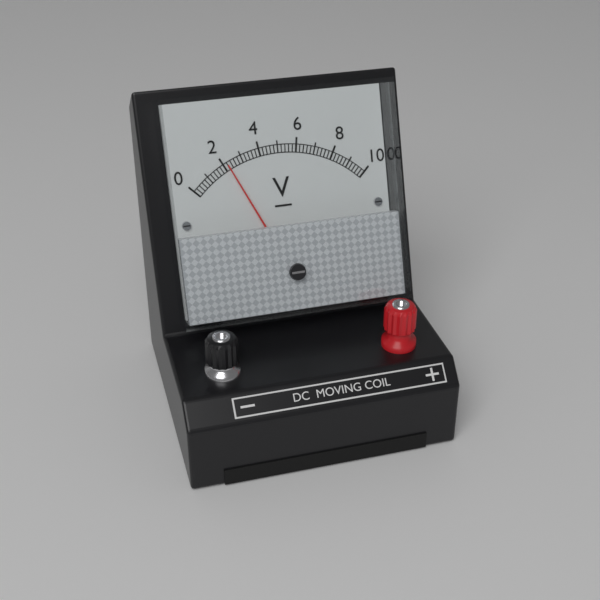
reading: 2.2 V
